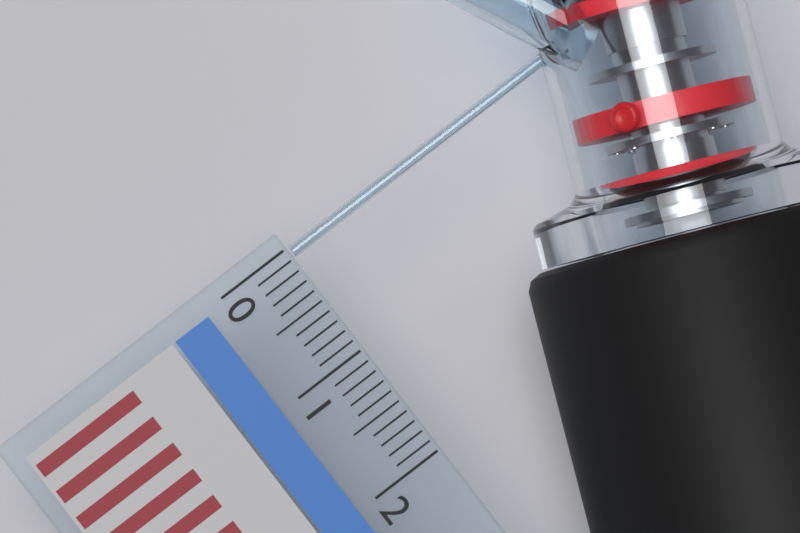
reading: 0.1 (no unit)
